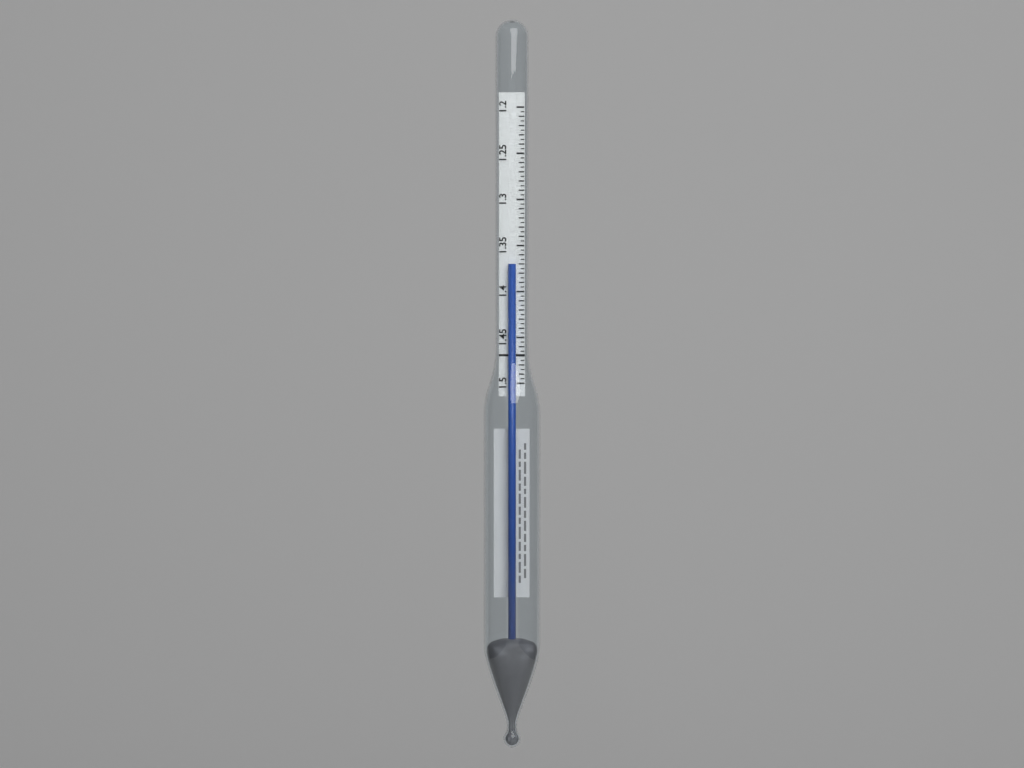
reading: 1.370 (no unit)
